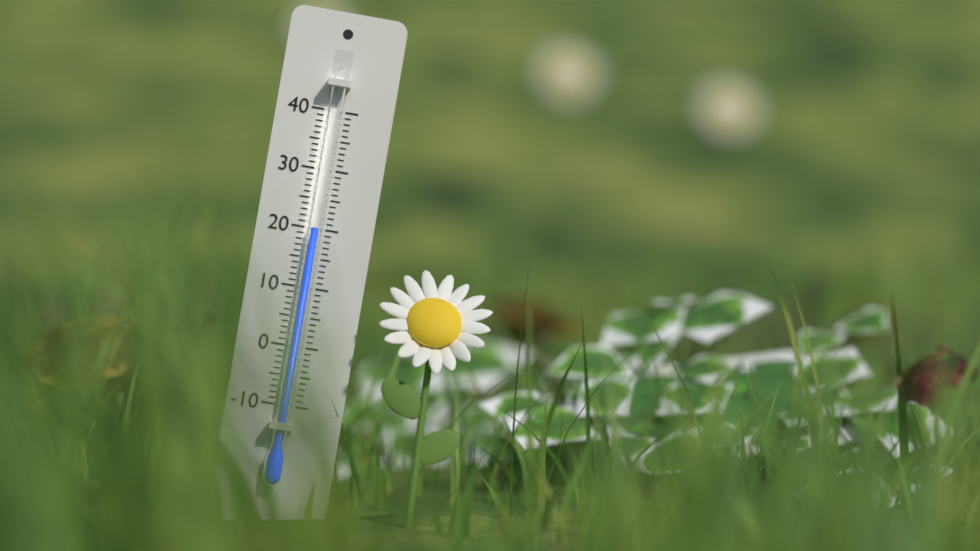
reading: 20 (no unit)
